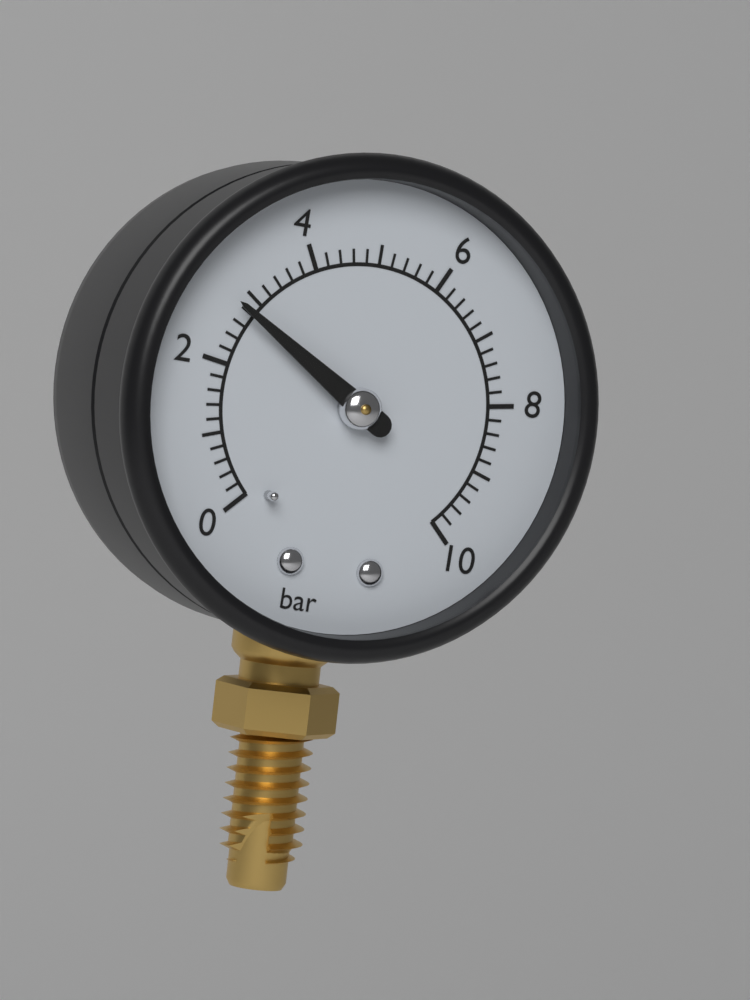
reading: 2.8 bar
